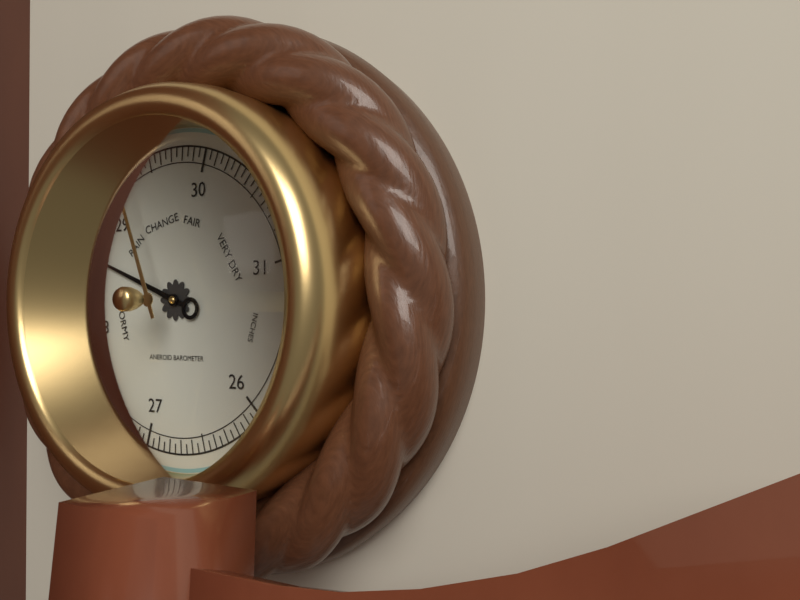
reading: 28.60 inHg
